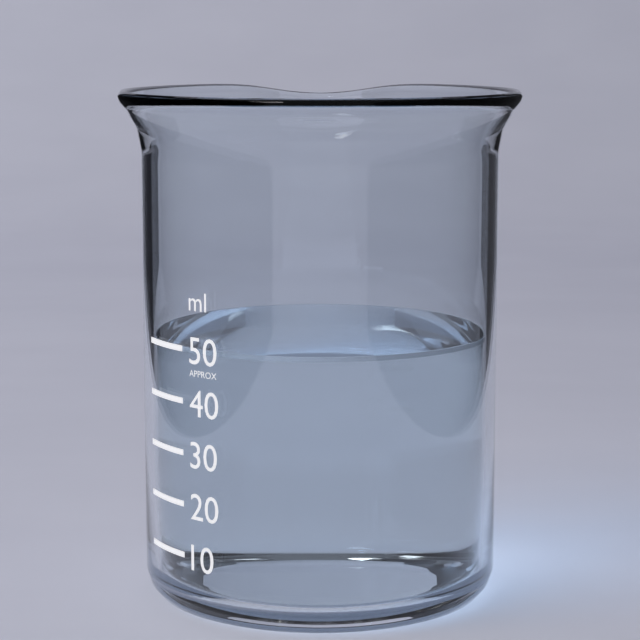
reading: 50 ml
